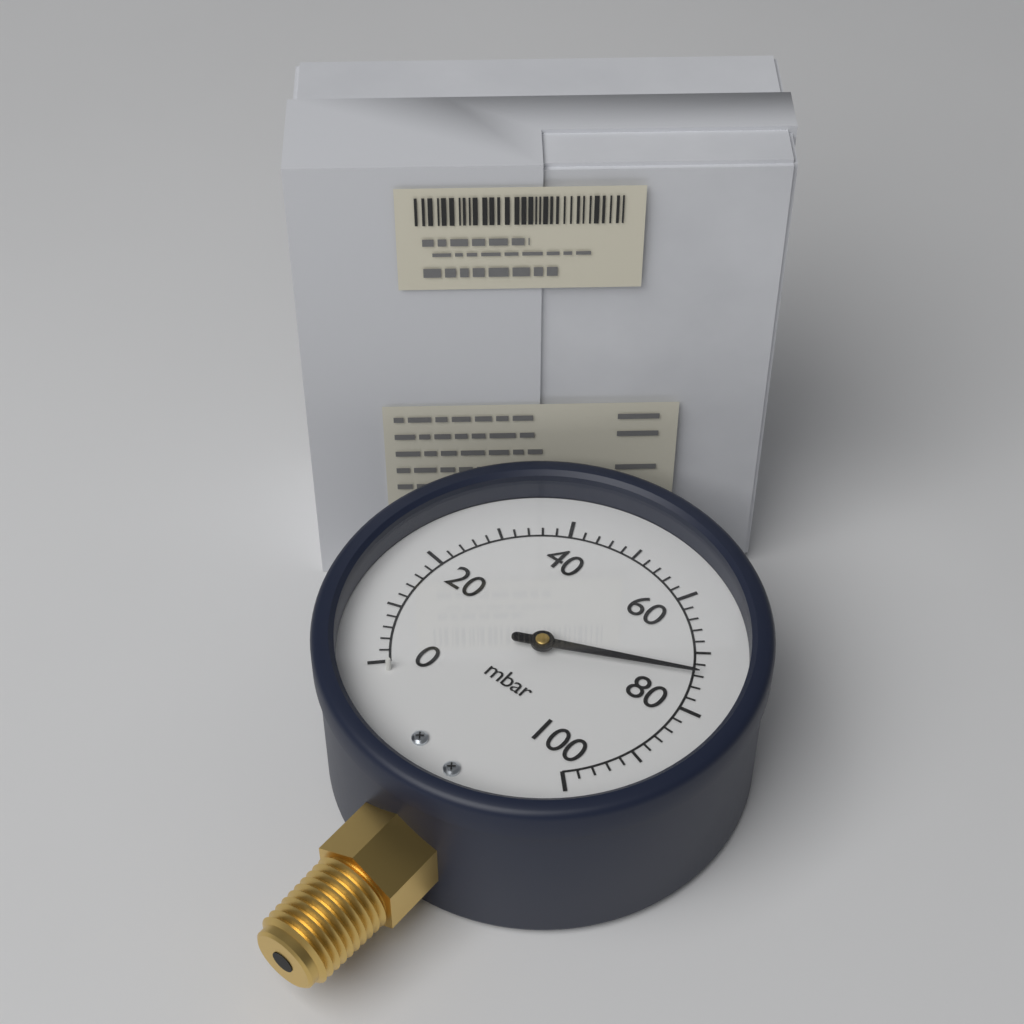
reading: 74 mbar
